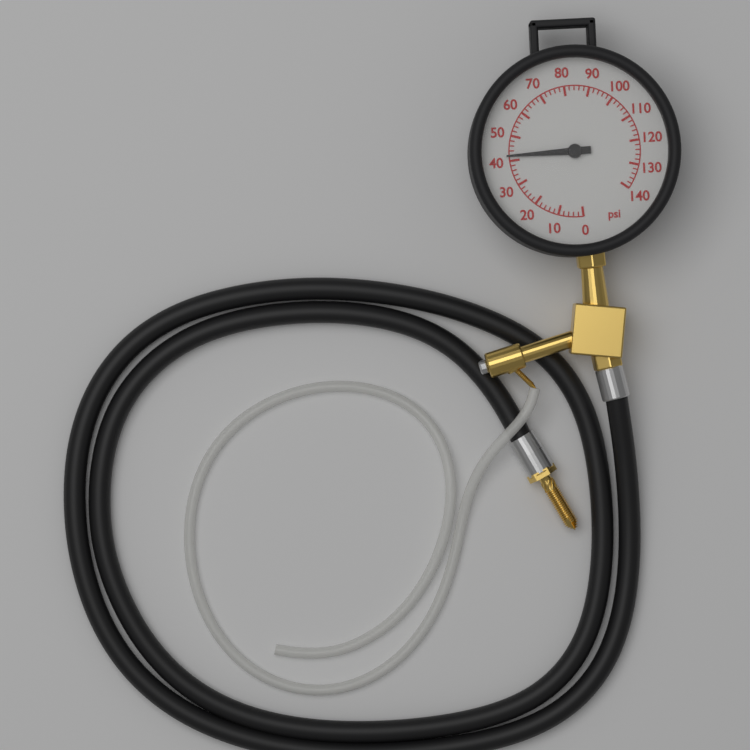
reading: 42 psi
